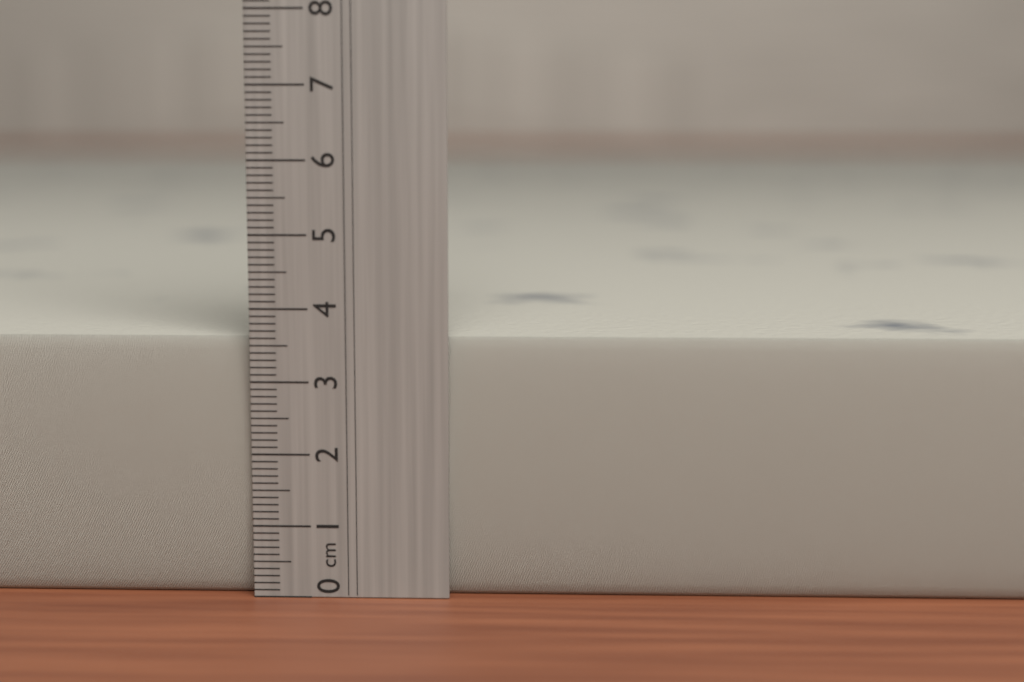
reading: 3.6 cm
